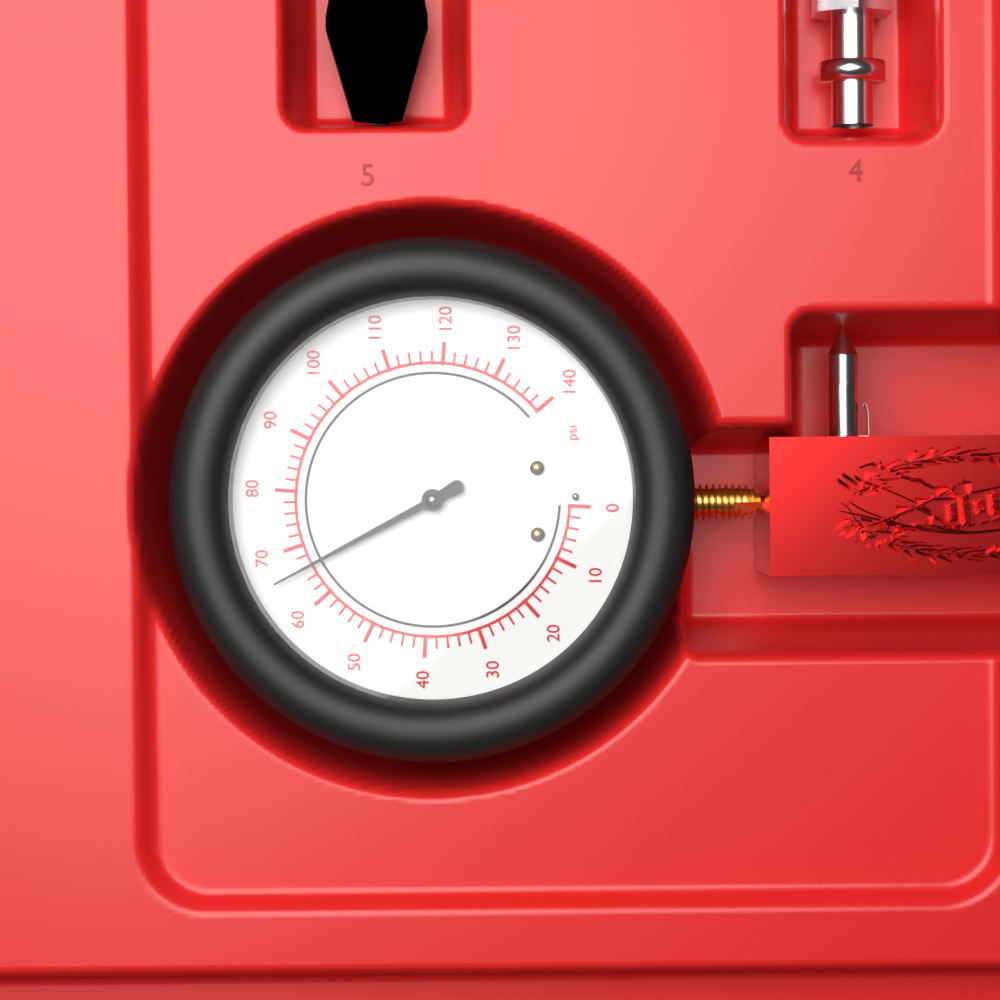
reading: 66 psi
